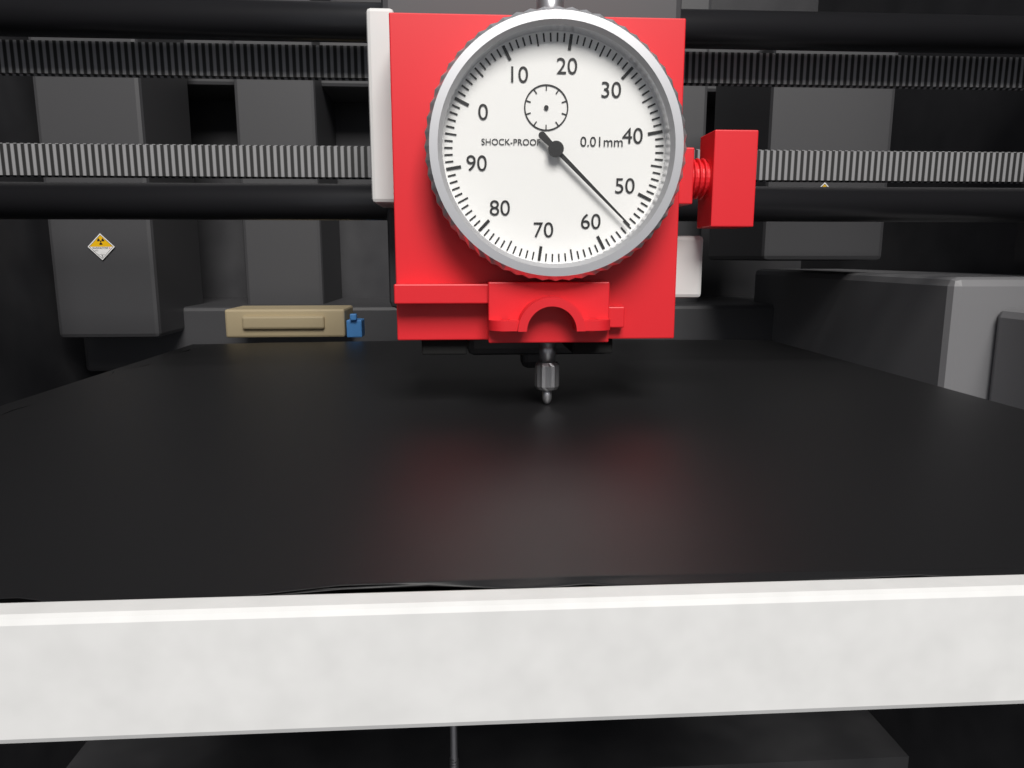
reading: 55 0.01mm
